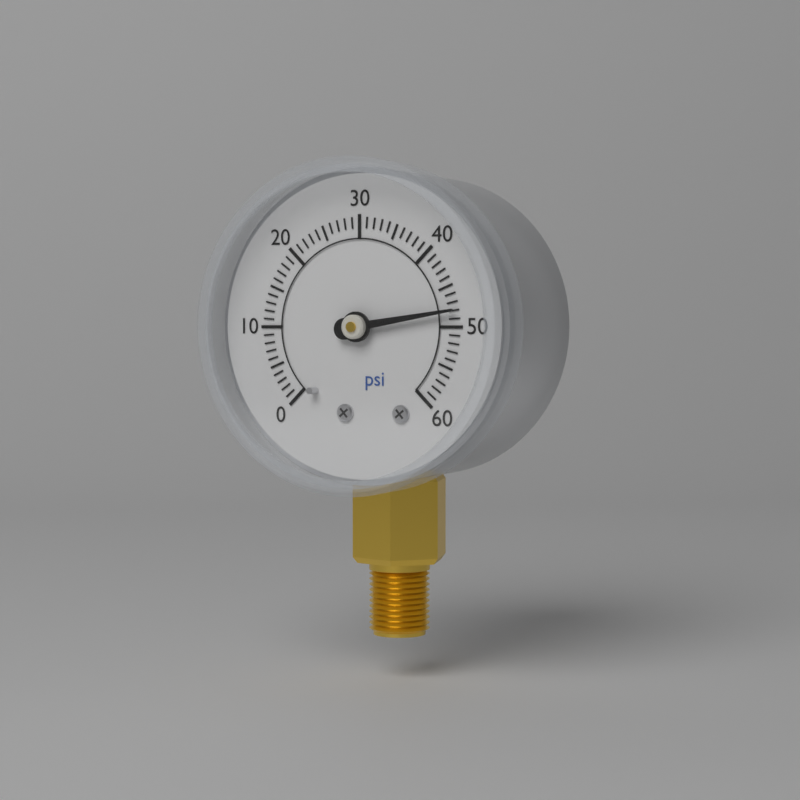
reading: 48 psi
